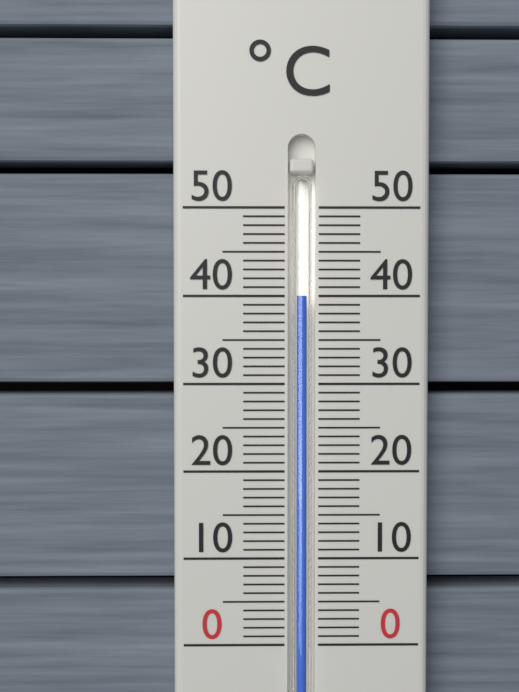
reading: 40 °C
